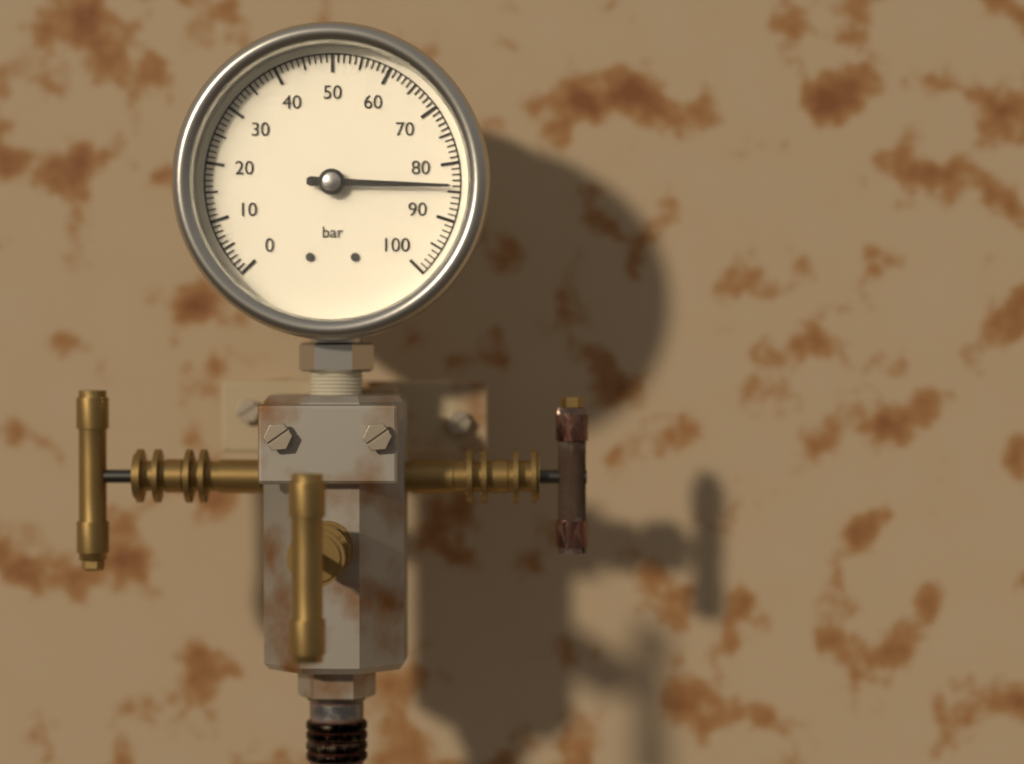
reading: 84 bar
